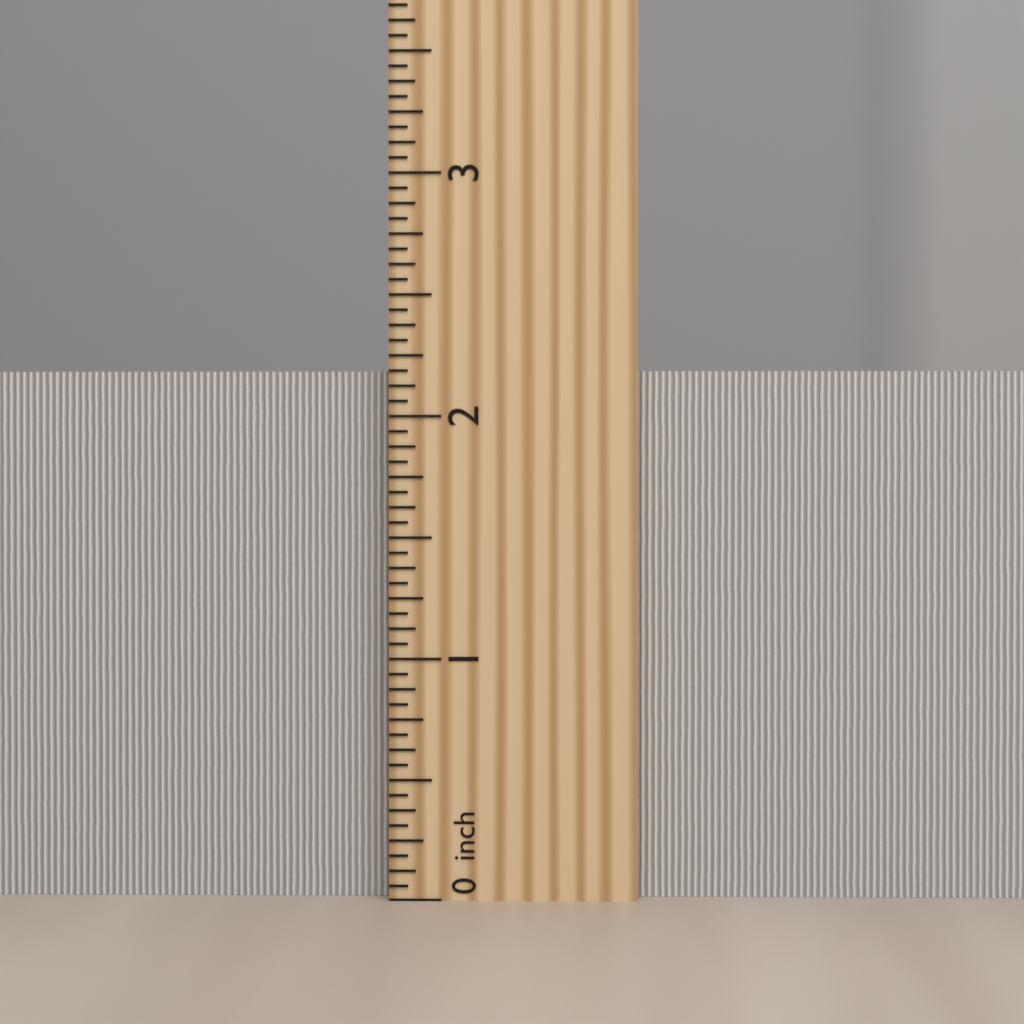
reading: 2.1875 inch
